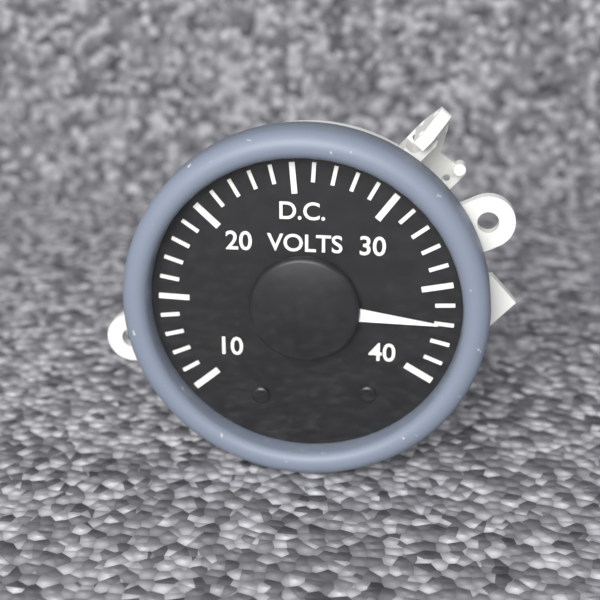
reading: 37 V
